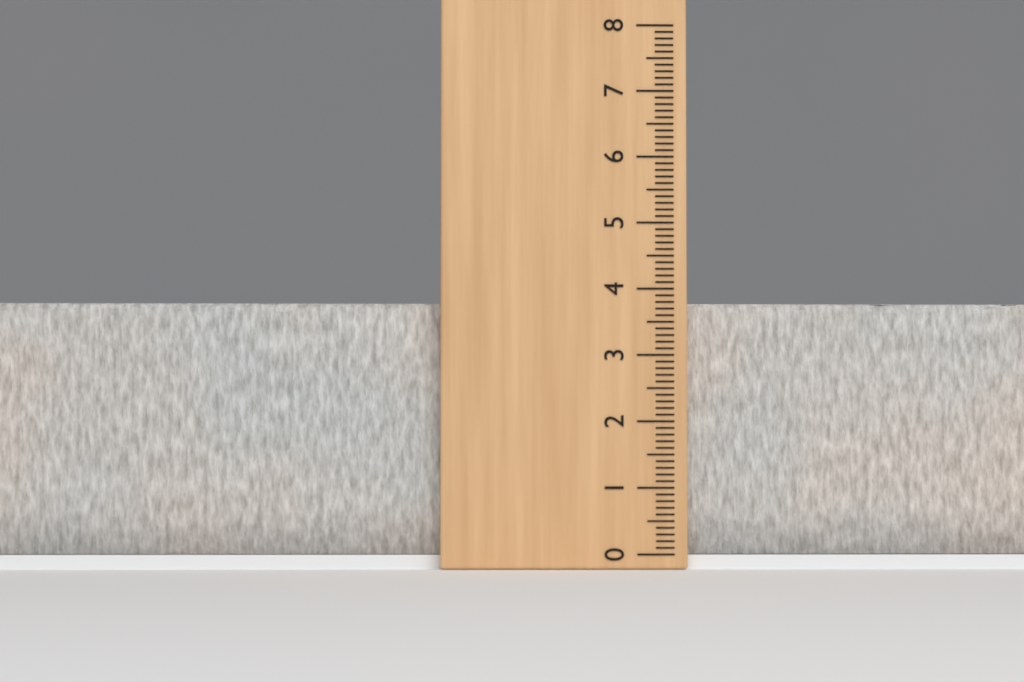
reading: 3.8 (no unit)
